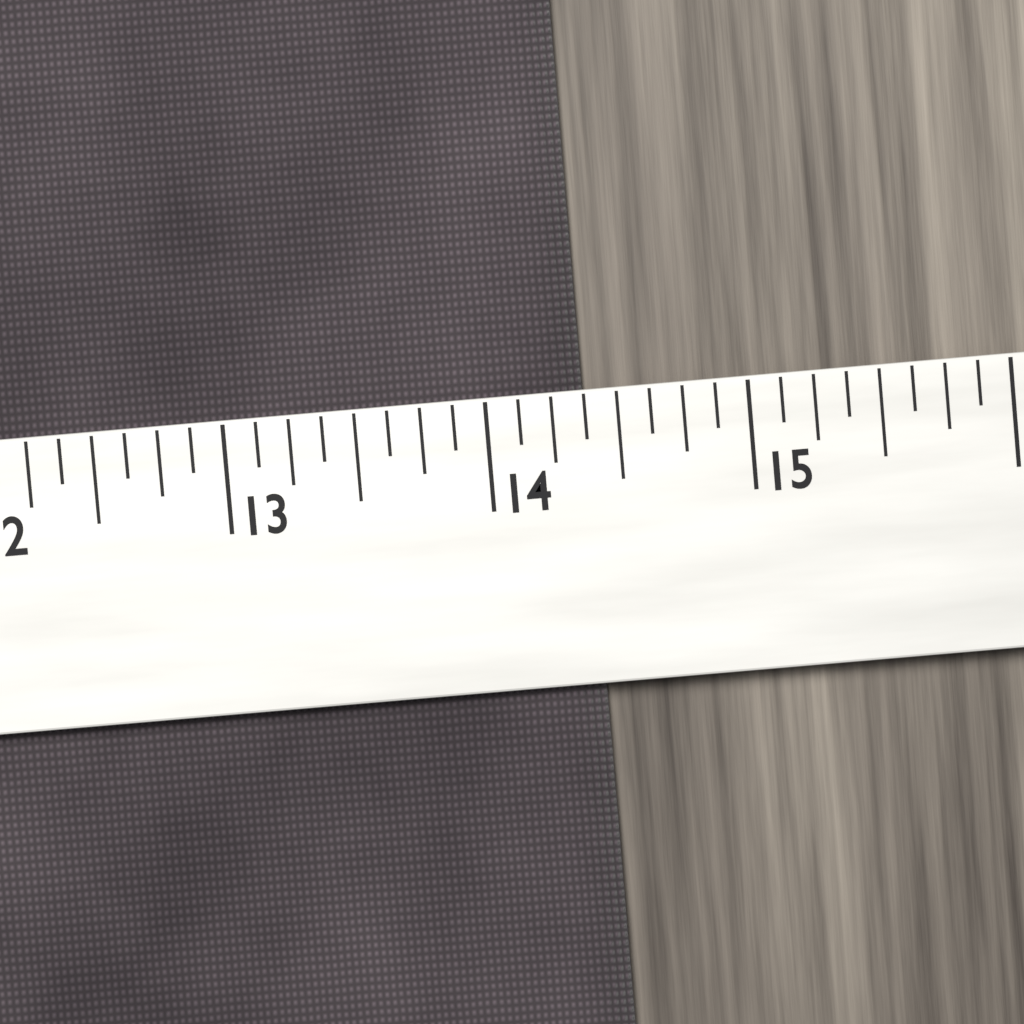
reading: 14.375 (no unit)
